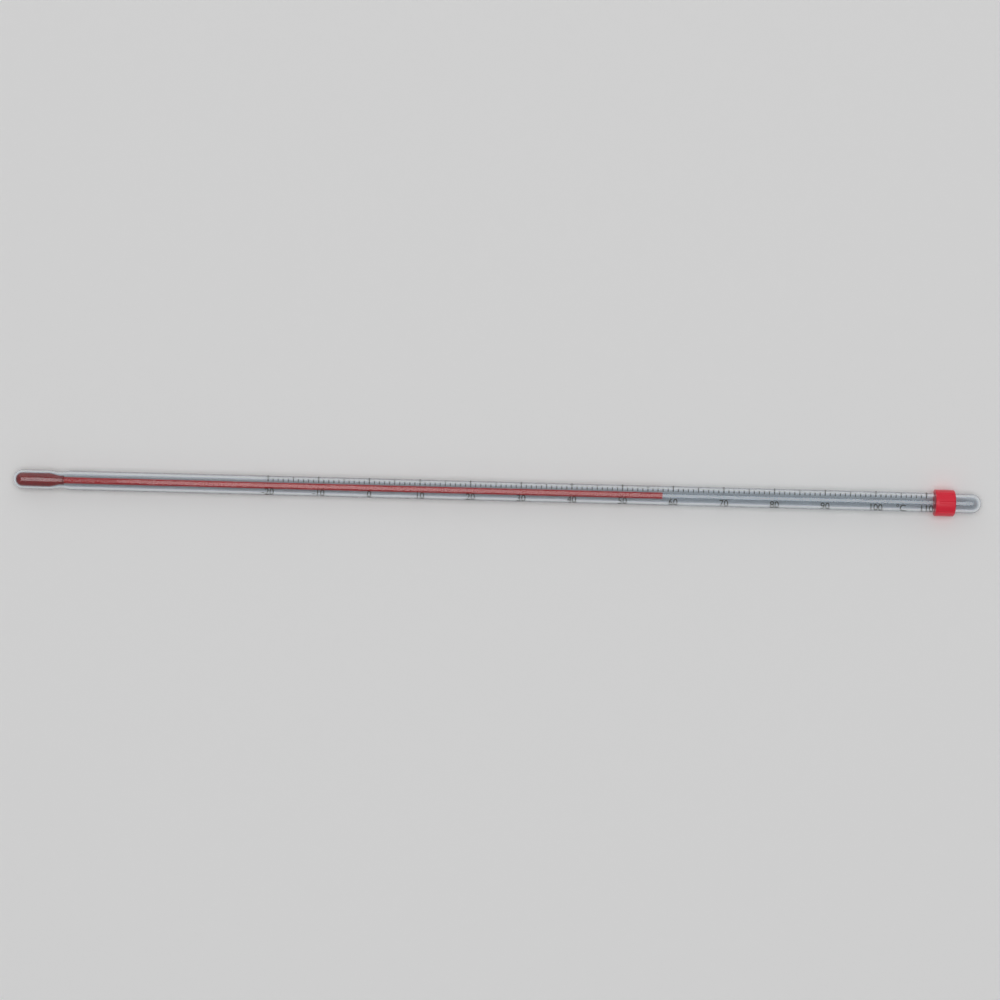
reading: 58 °C
